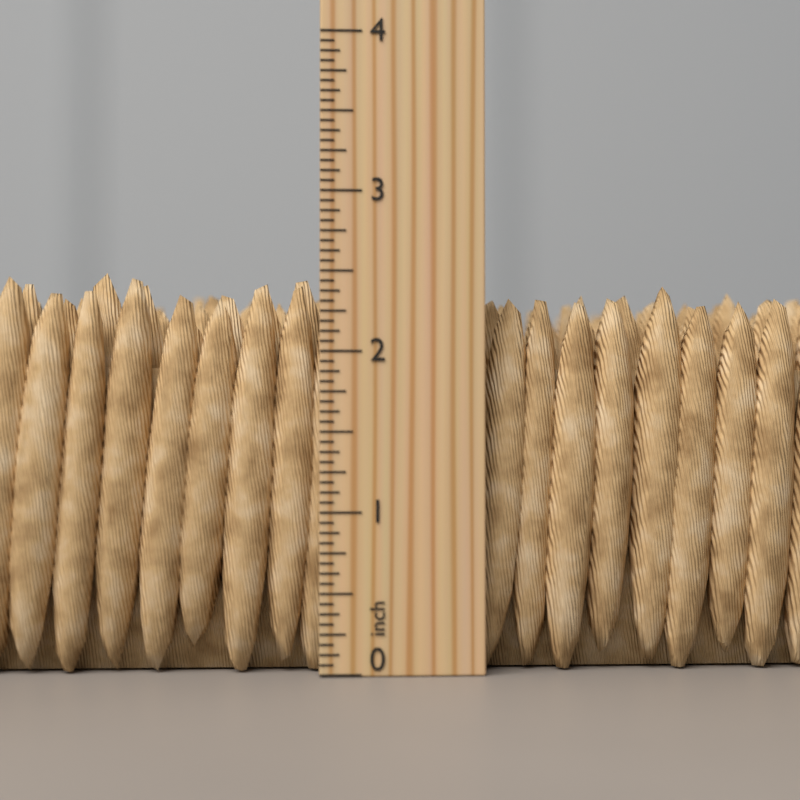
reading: 2.5625 inch
